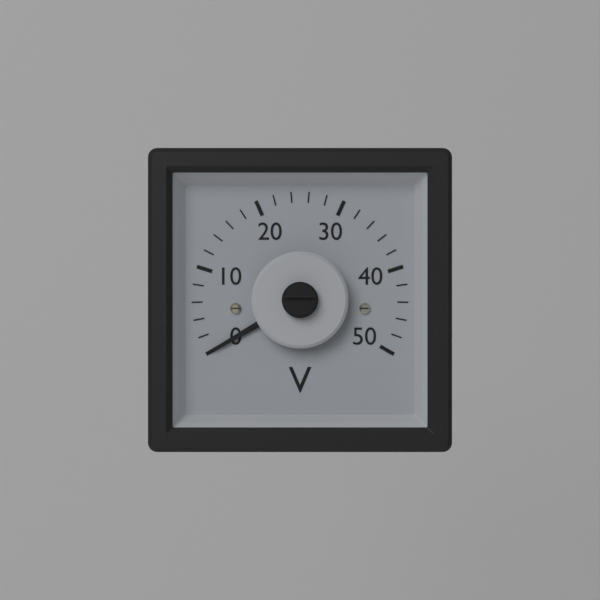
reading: 0 V
